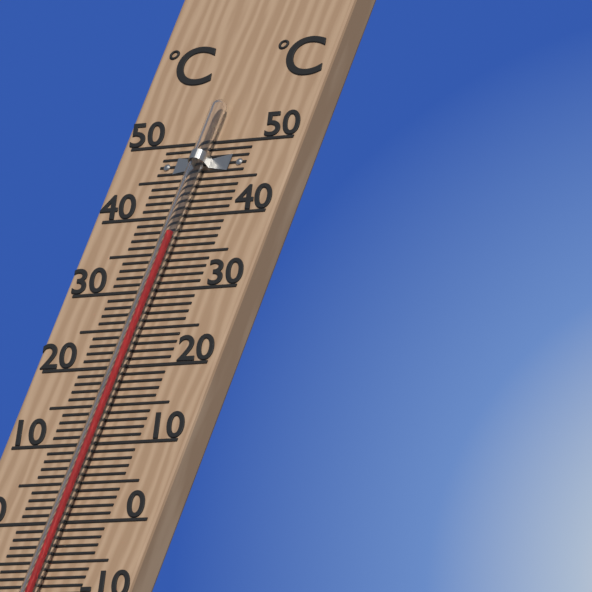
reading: 37 °C
